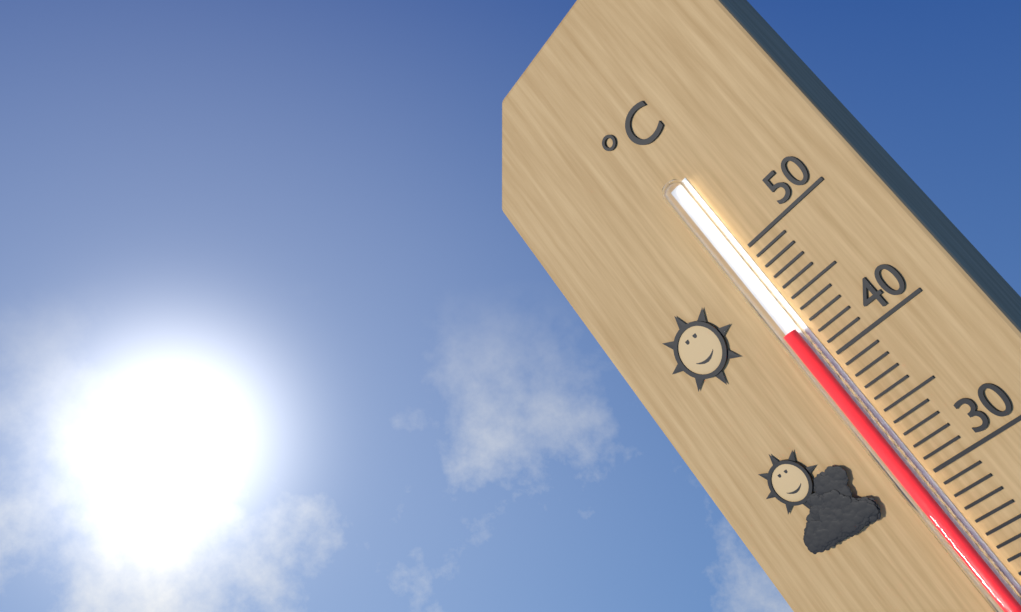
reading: 43 °C
